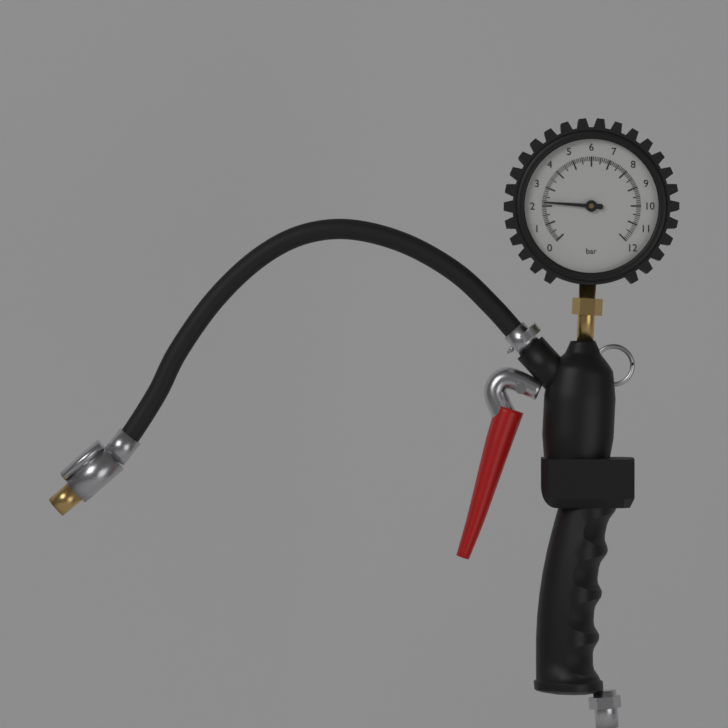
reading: 2.2 bar
